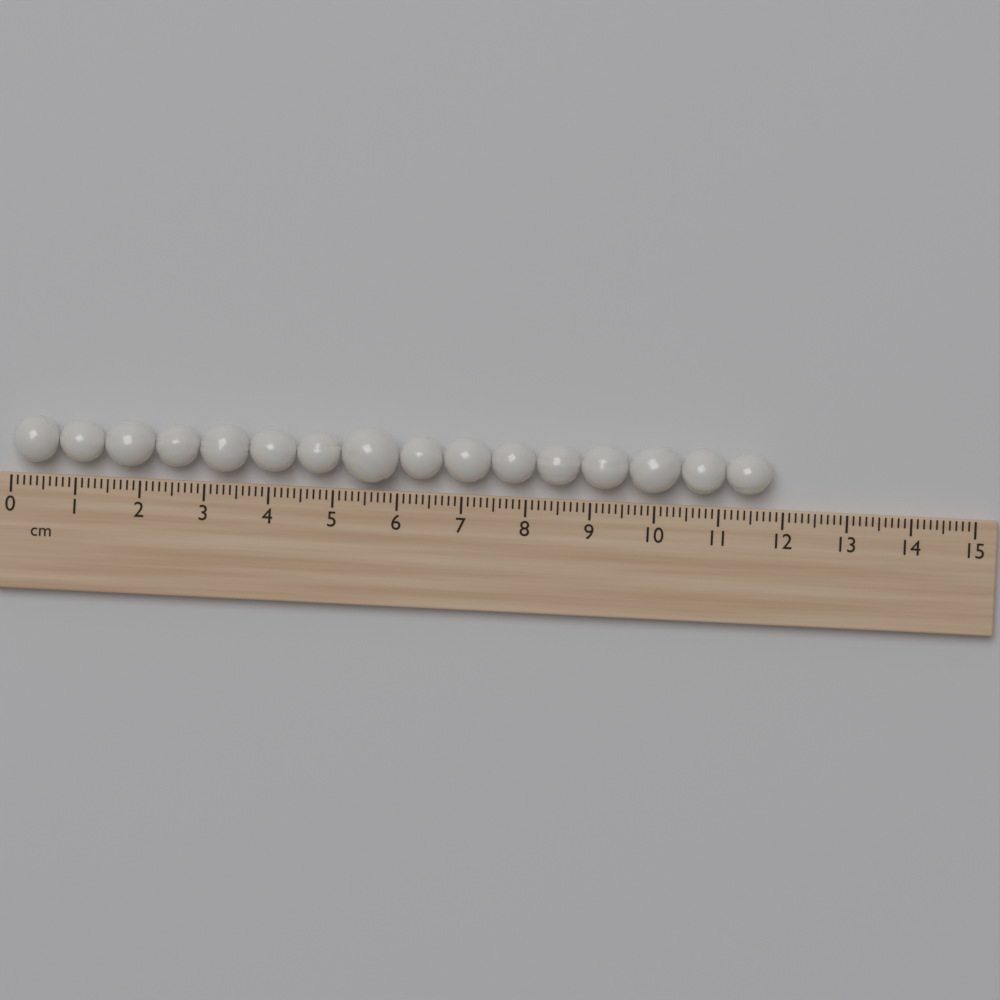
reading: 11.8 cm
